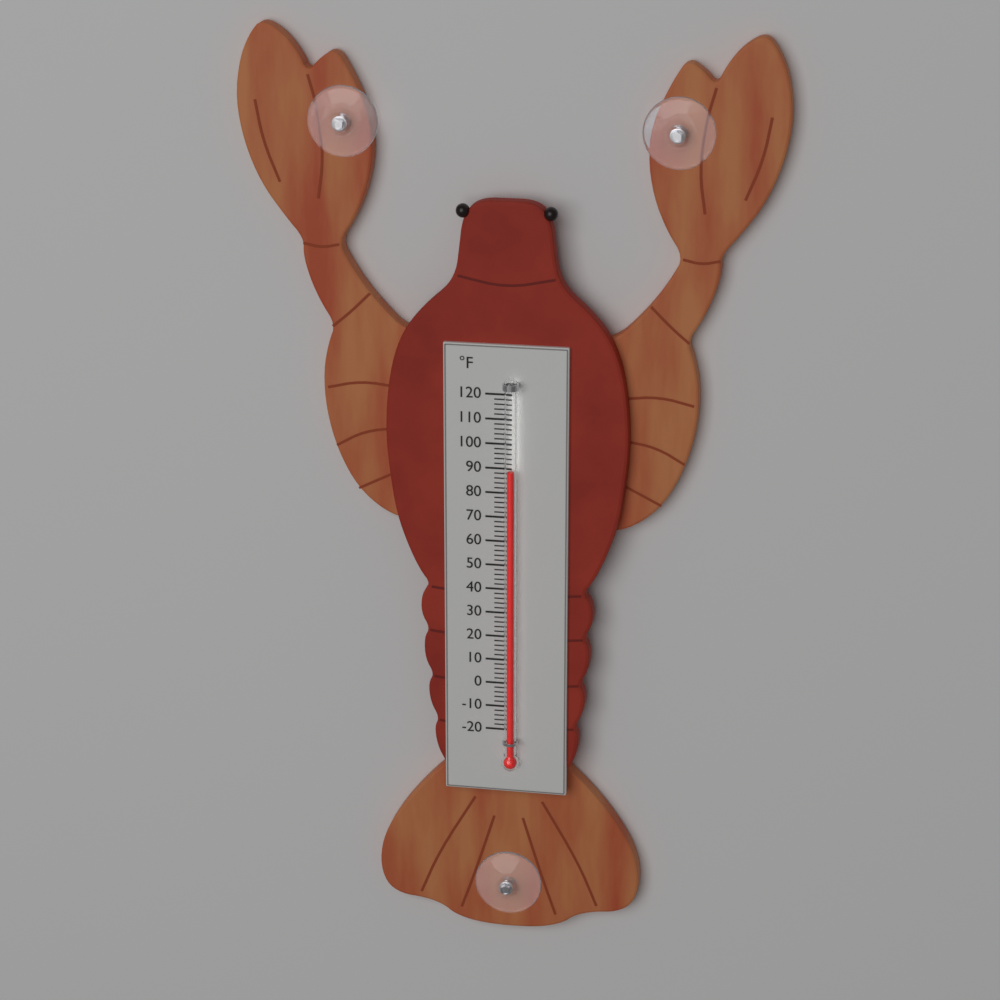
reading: 90 °F
